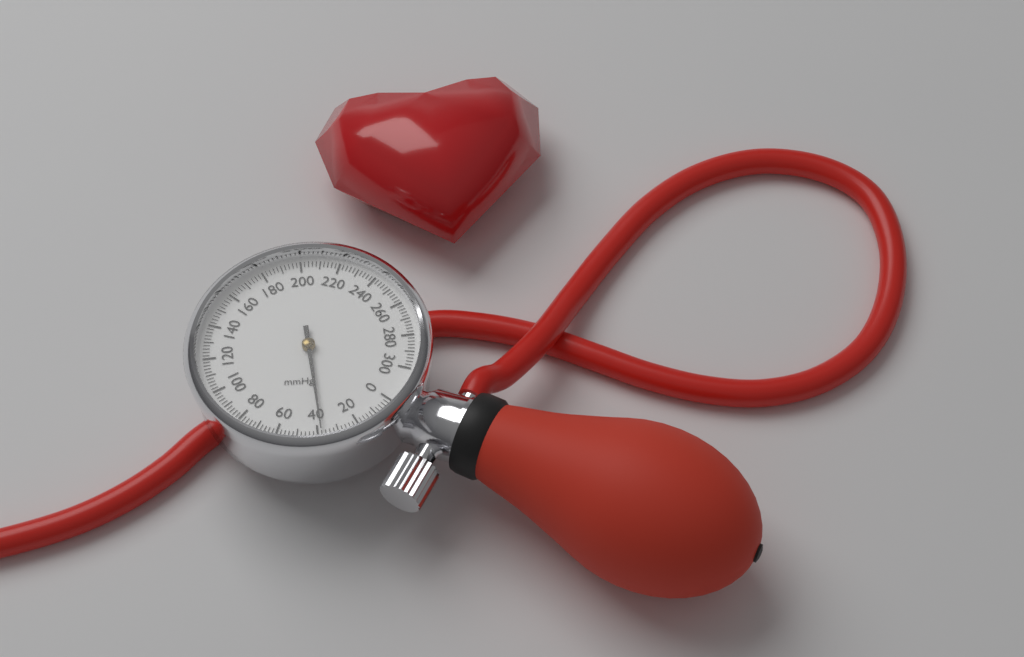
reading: 38 mmHg
